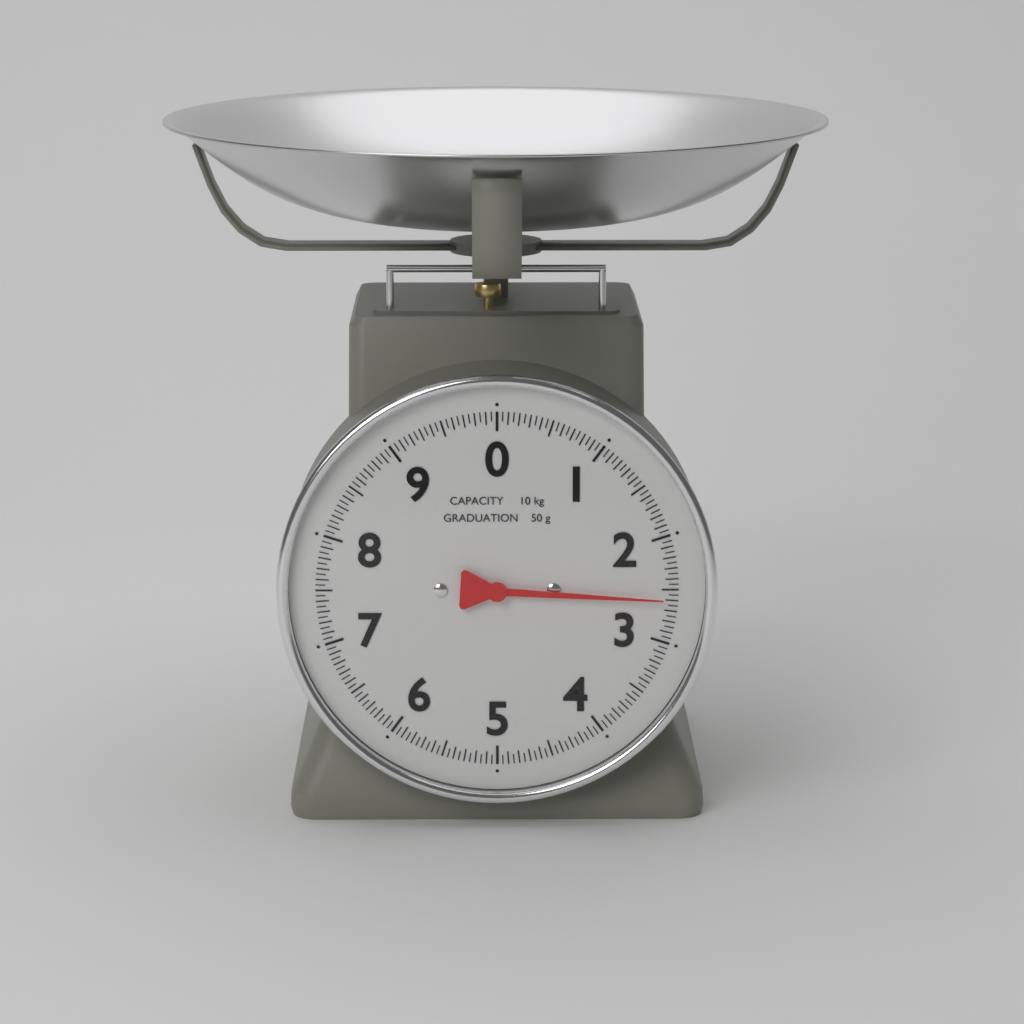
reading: 2.60 kg
